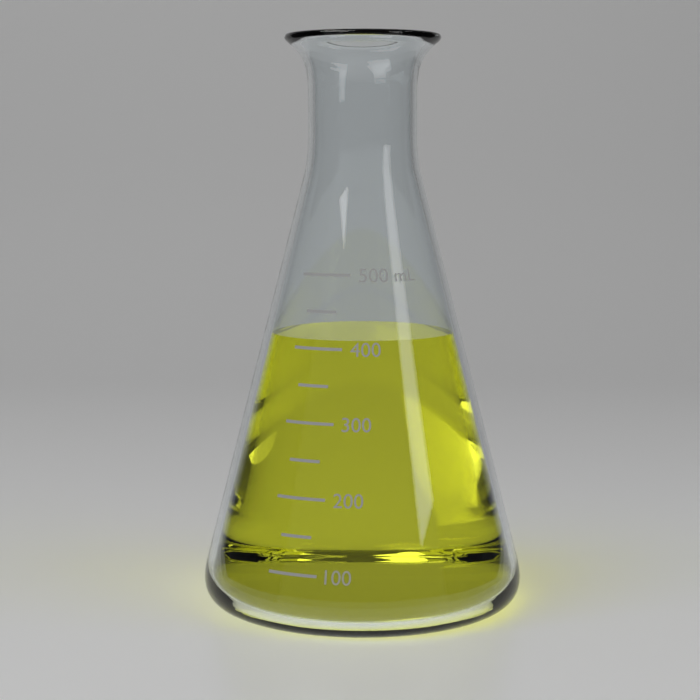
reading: 410 mL
